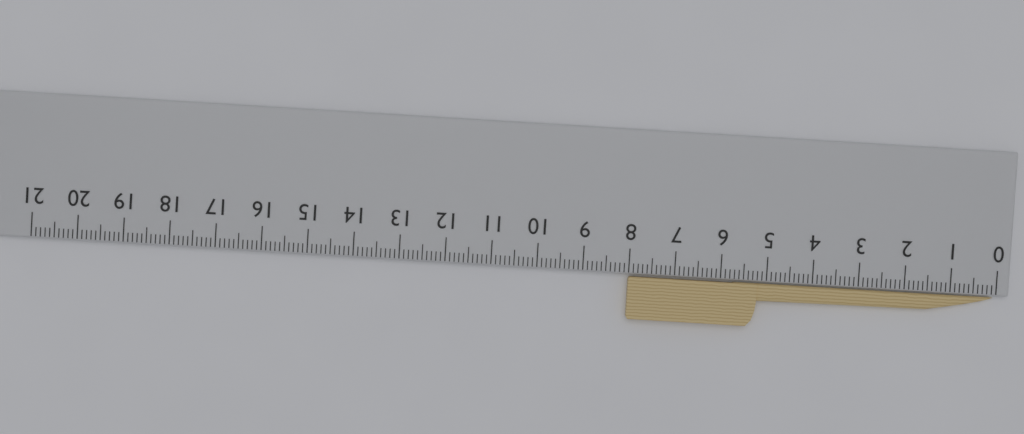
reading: 8.0 cm
